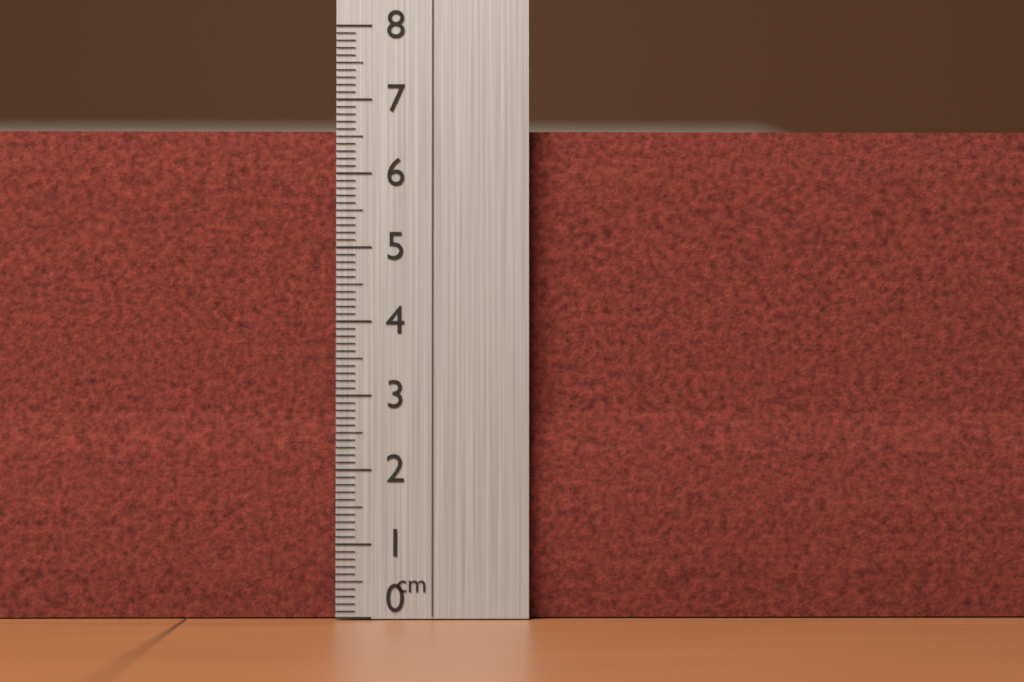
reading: 6.6 cm
